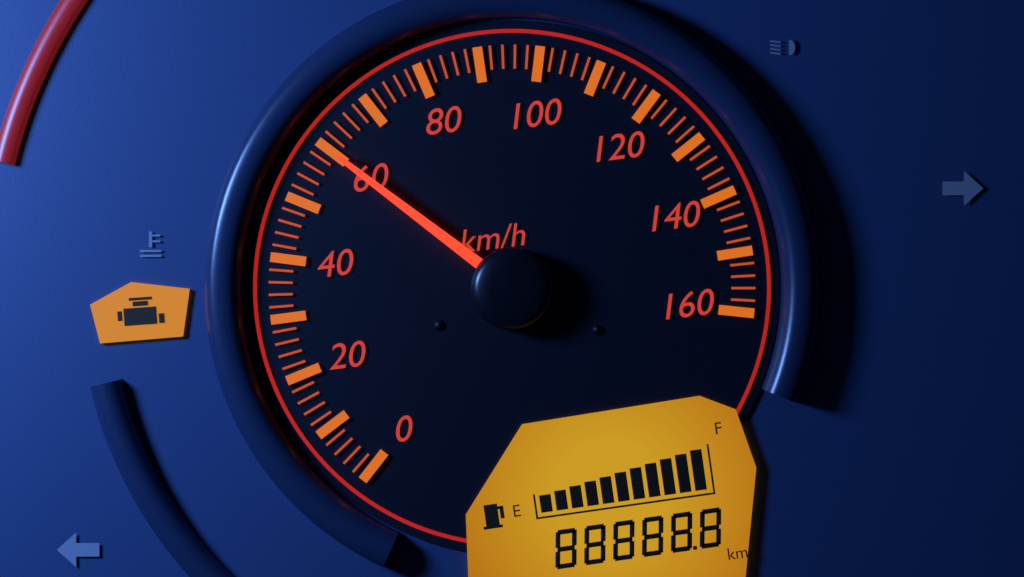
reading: 60 km/h
